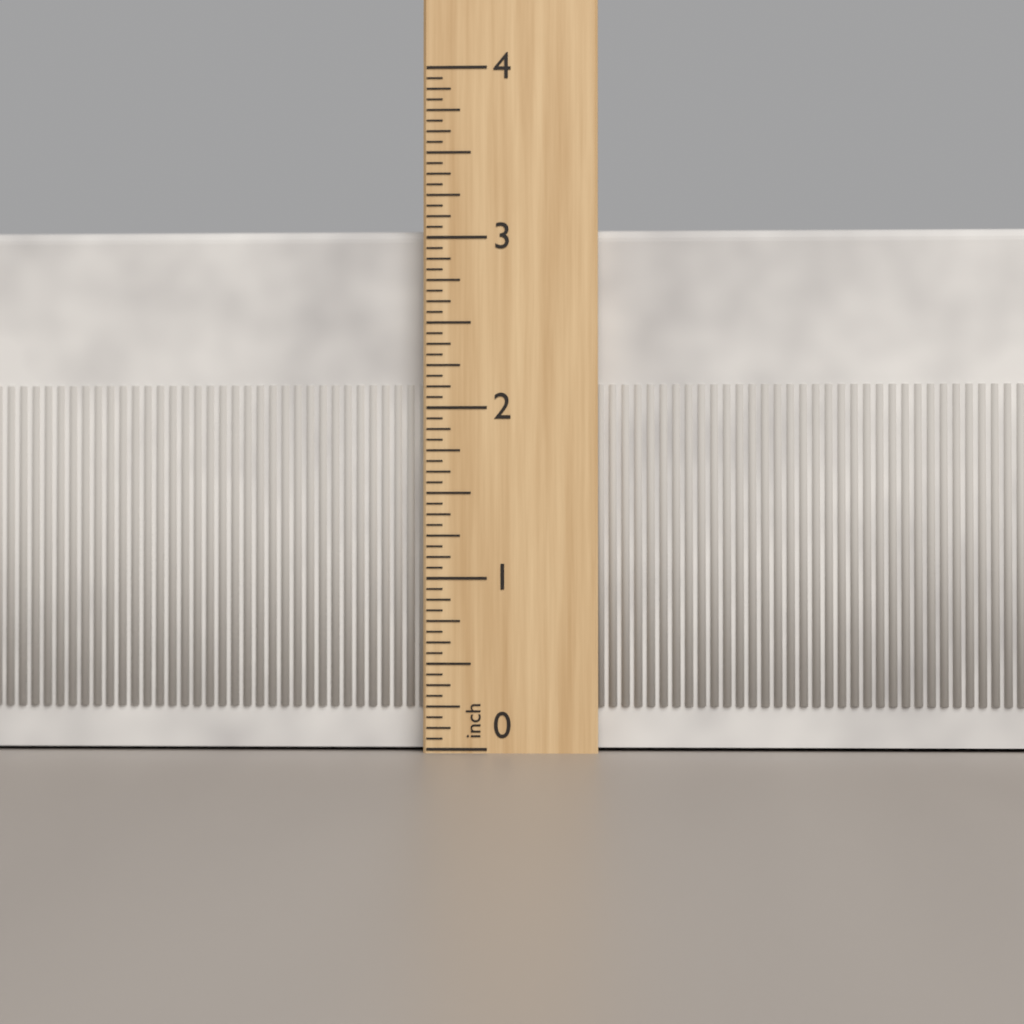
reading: 3.0625 inch
